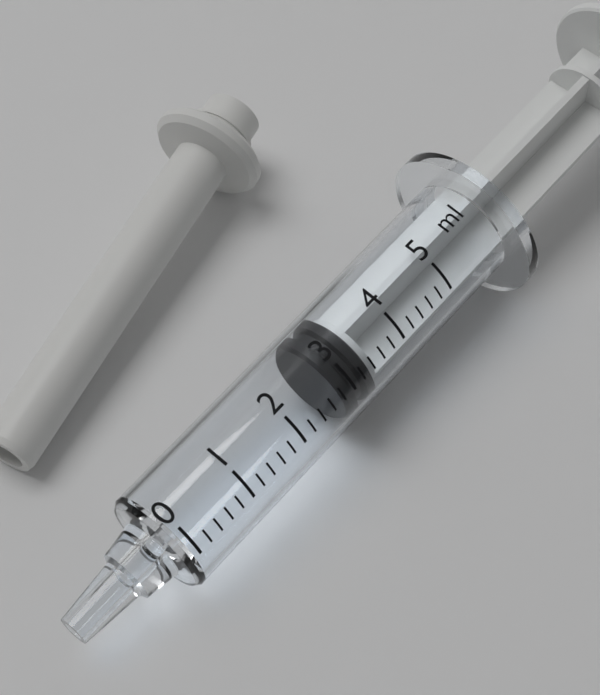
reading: 2.8 ml
